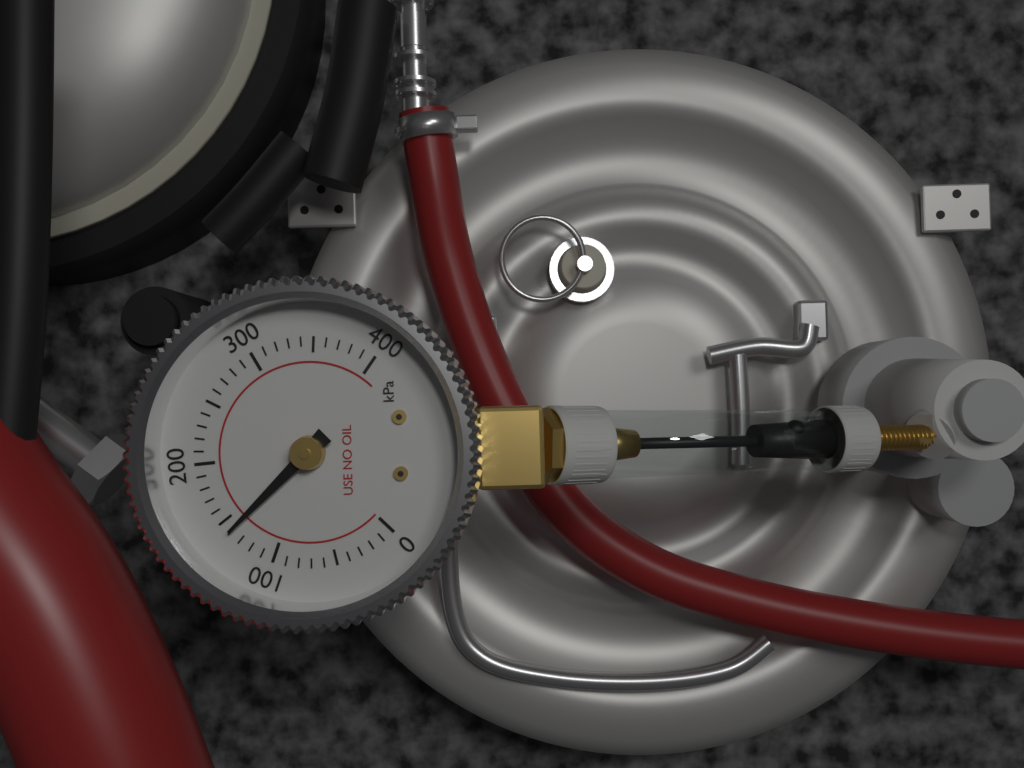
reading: 140 kPa
